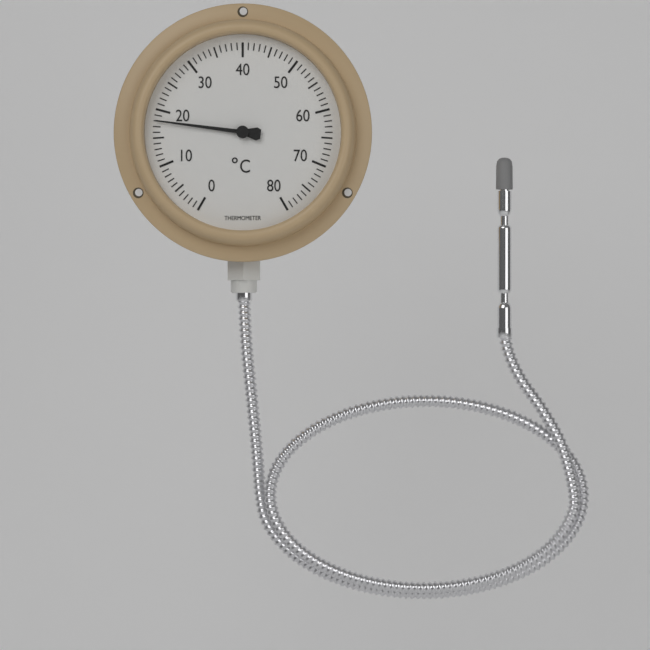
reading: 18 °C
